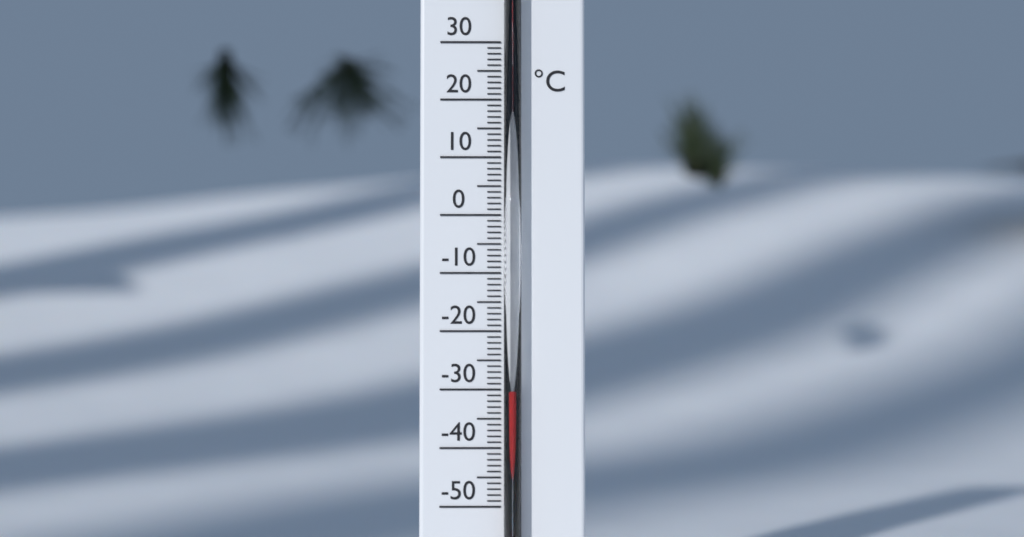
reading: -30 °C
